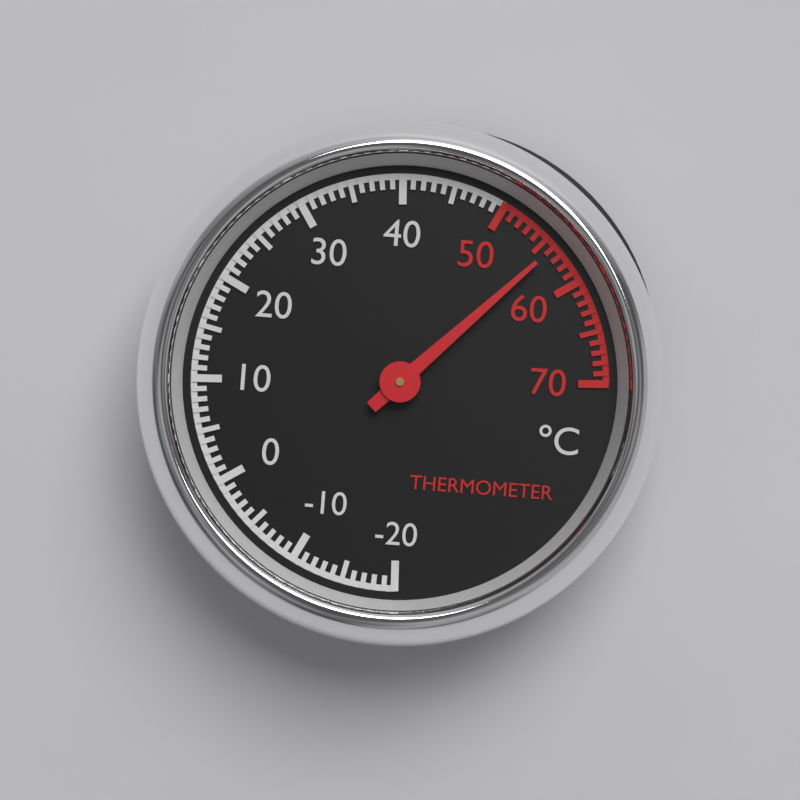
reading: 56 °C
